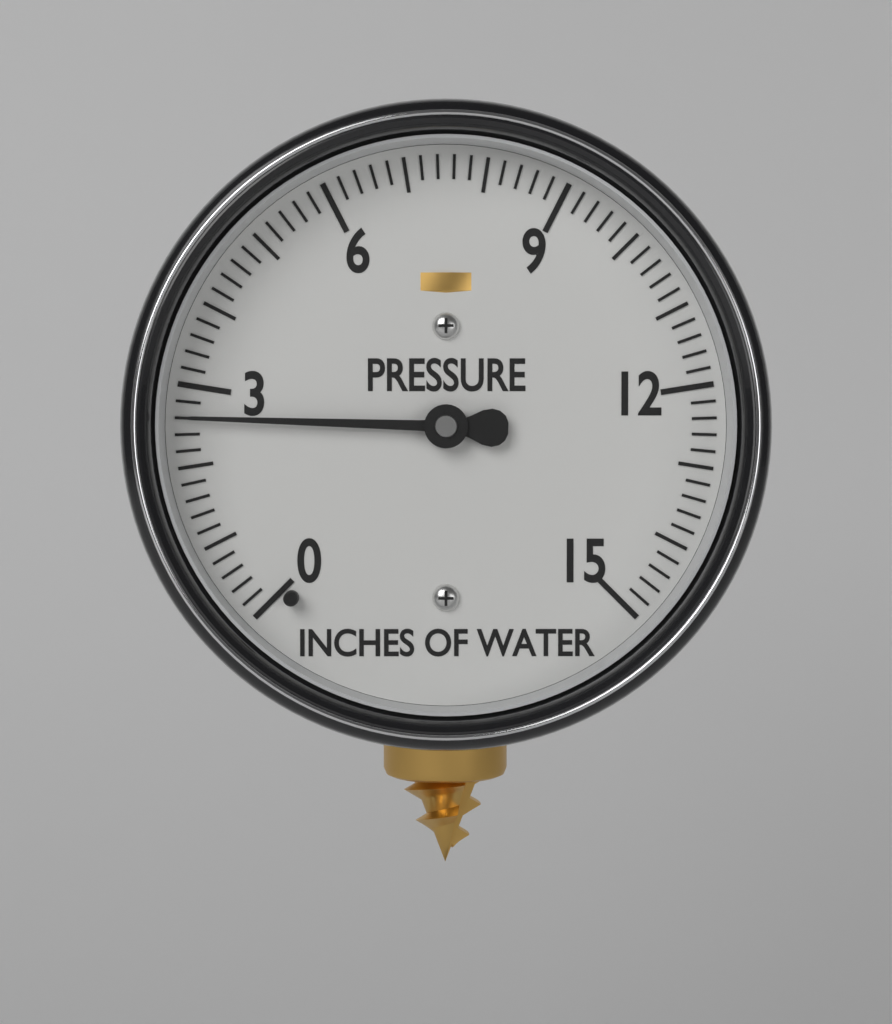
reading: 2.6 inches of water
